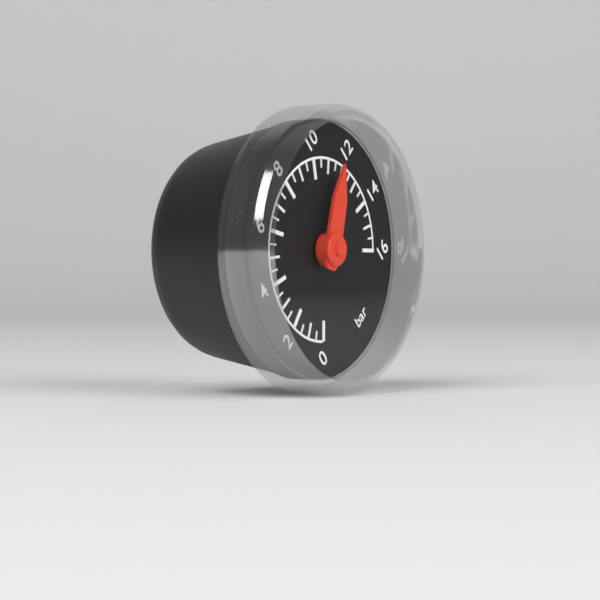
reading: 11.5 bar
